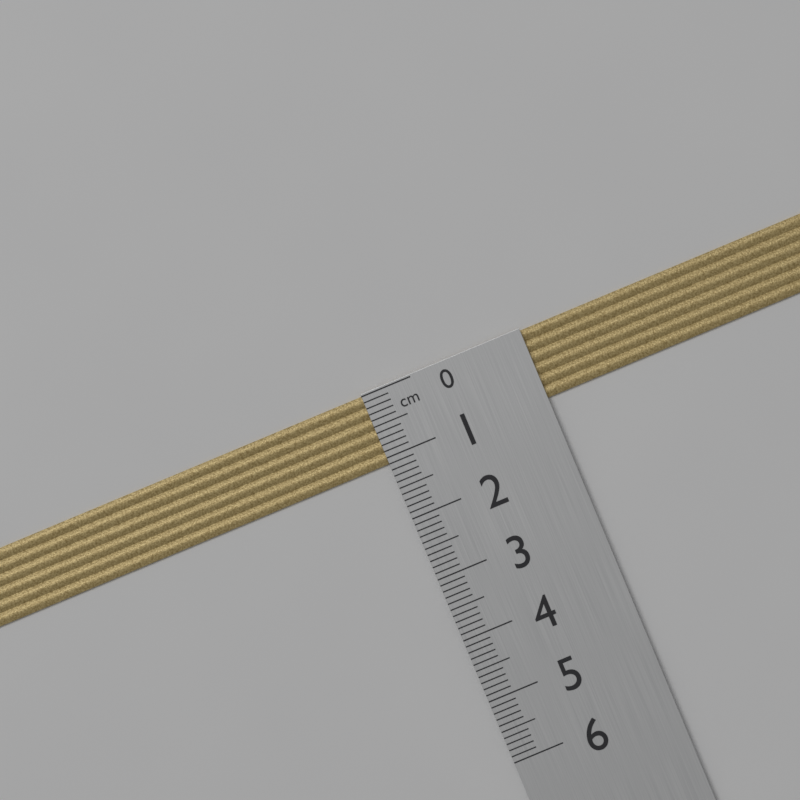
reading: 1.1 cm
